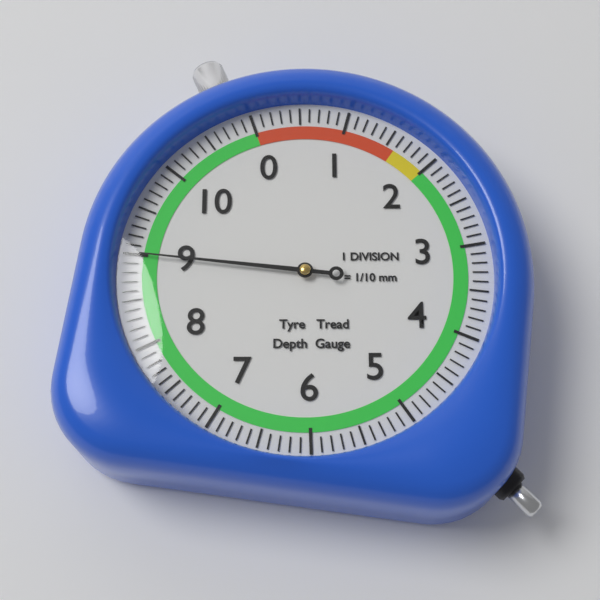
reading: 9.0 mm
